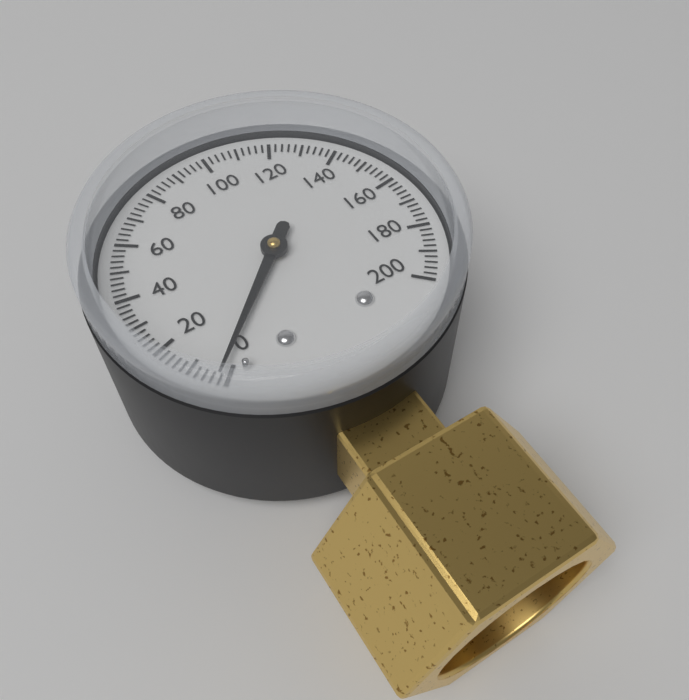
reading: 2 (no unit)
